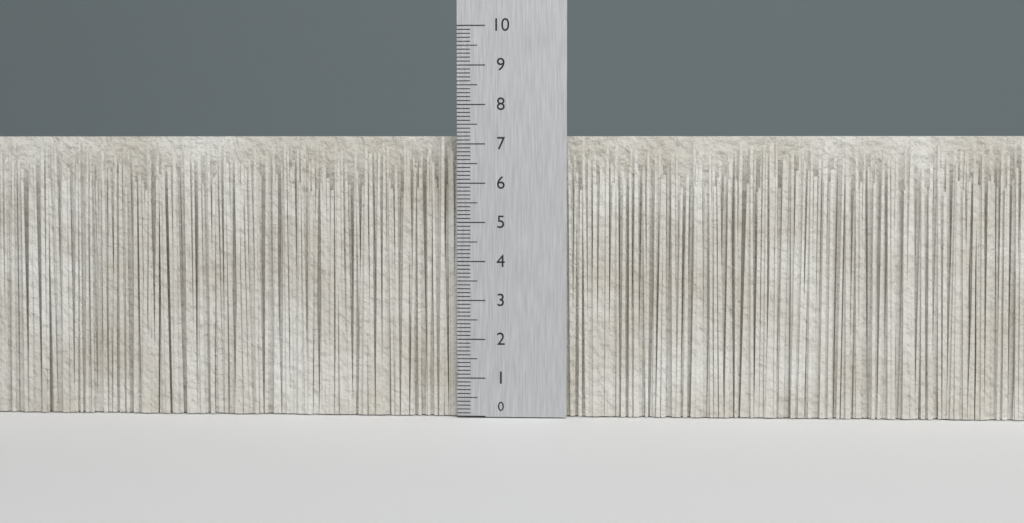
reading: 7.2 (no unit)
